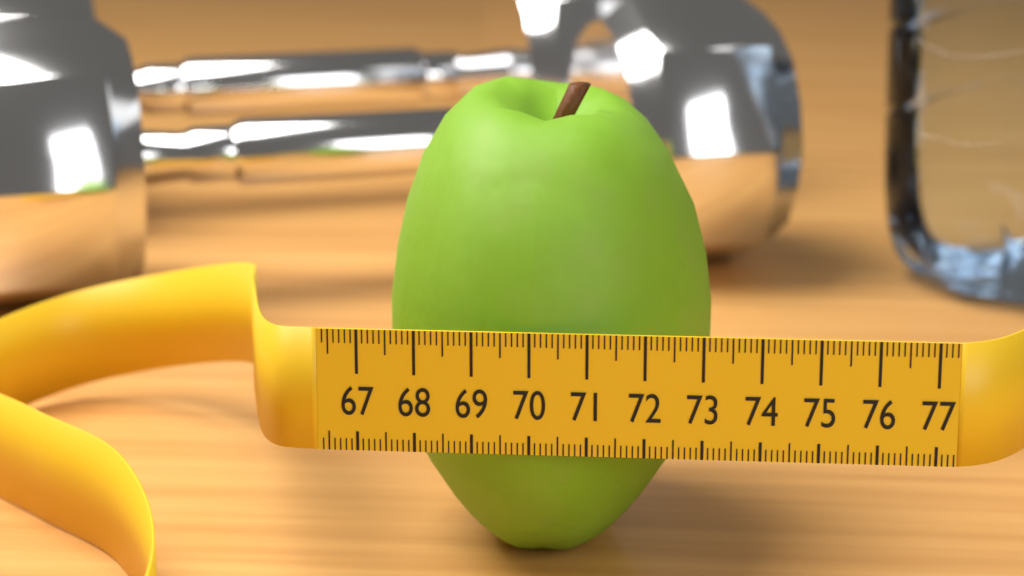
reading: 73.1 (no unit)
